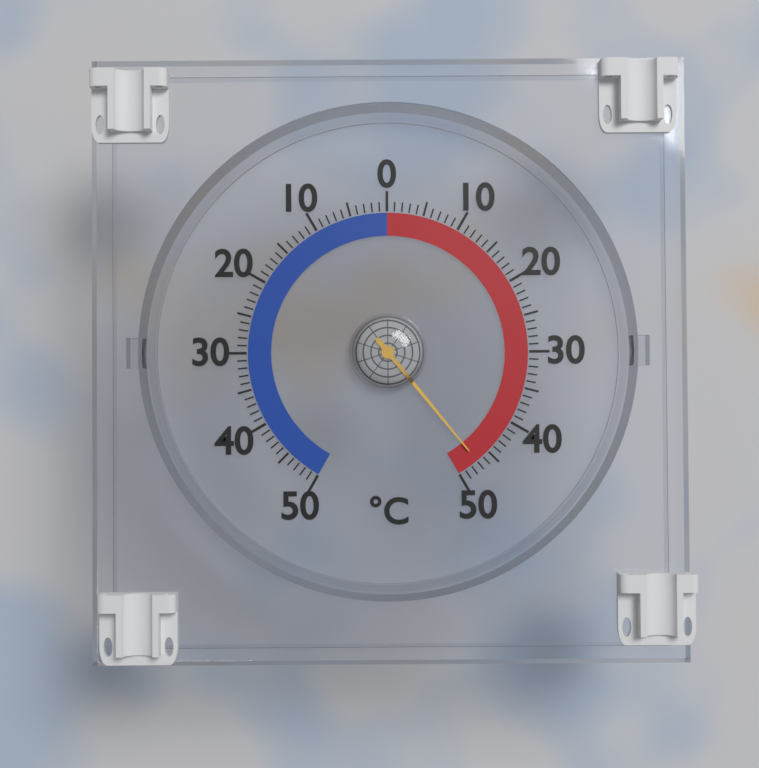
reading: 47 °C
